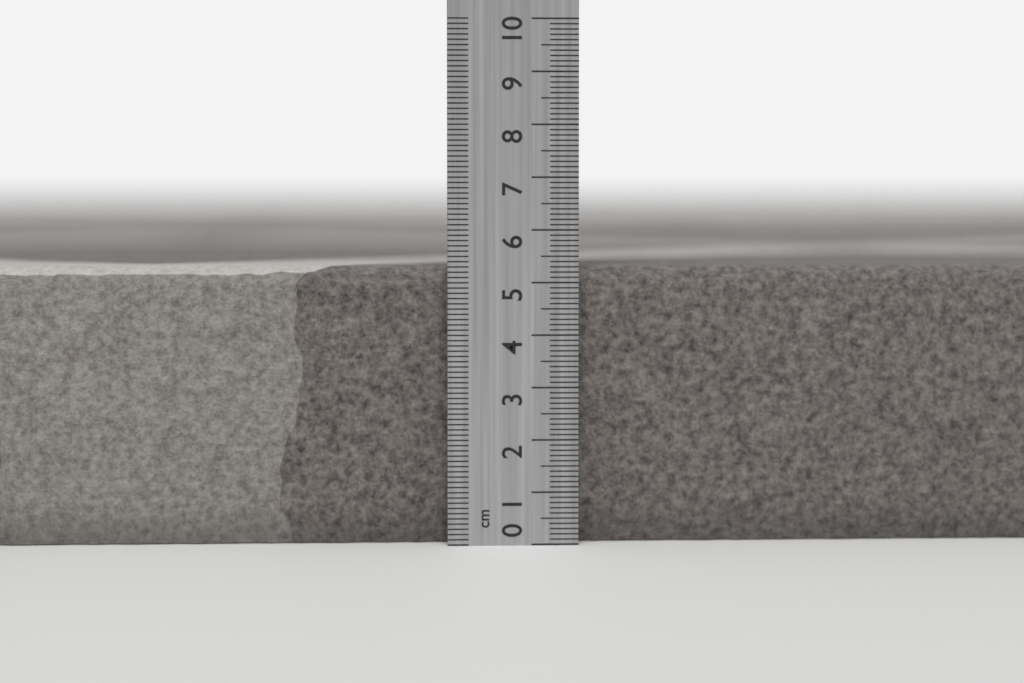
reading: 5.3 cm
